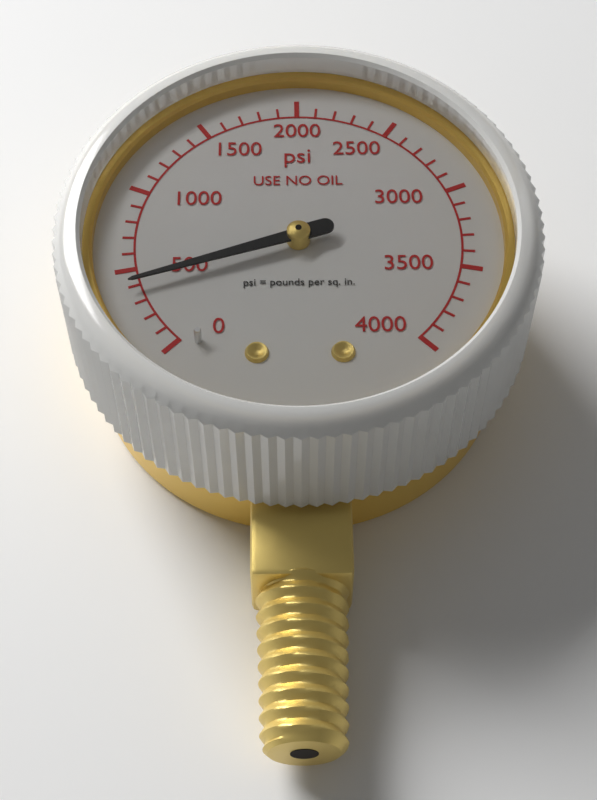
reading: 400 psi
